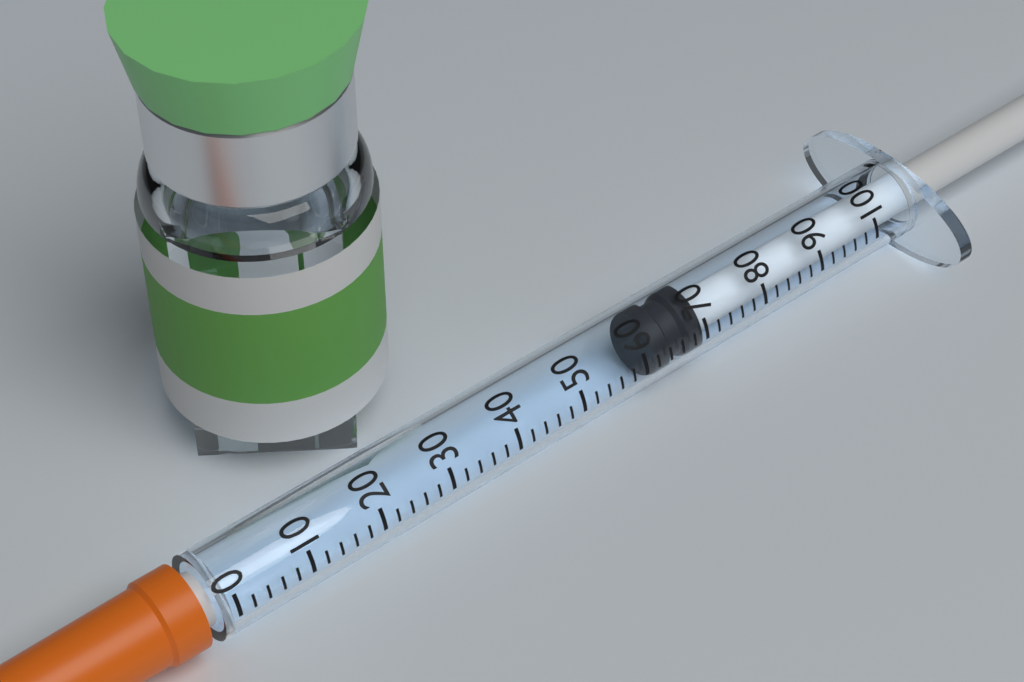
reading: 62 (no unit)
